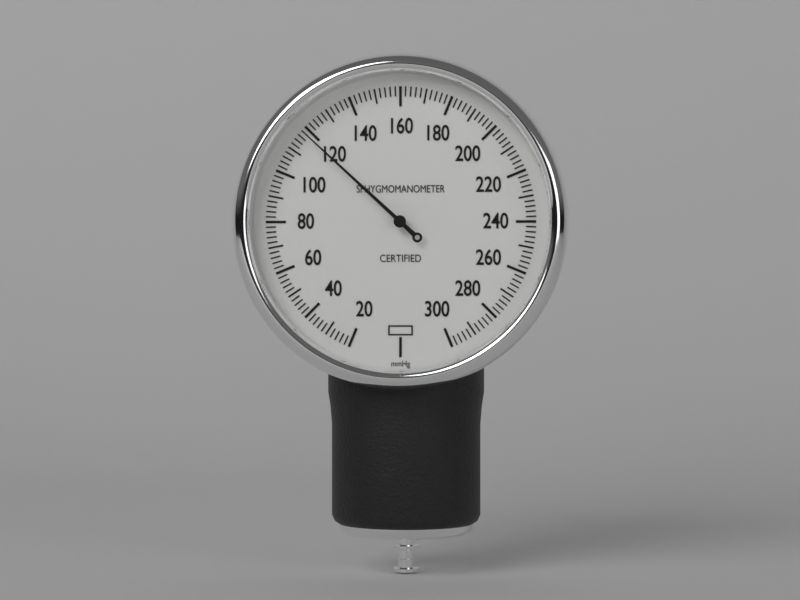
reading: 118 mmHg
